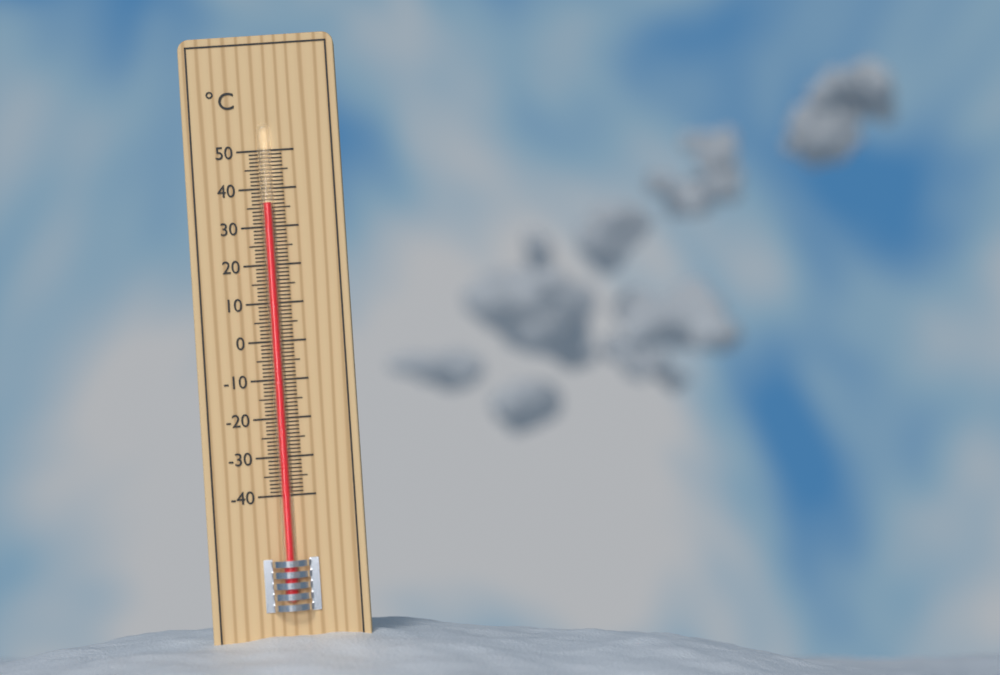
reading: 36 °C
